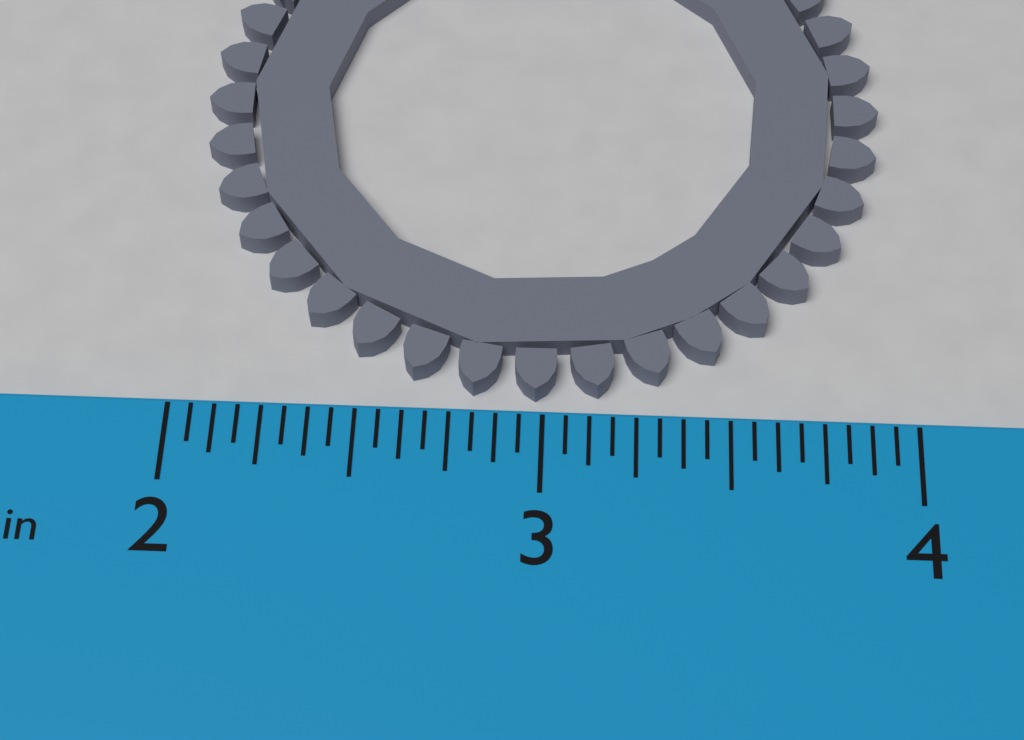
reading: 3.9375 in
